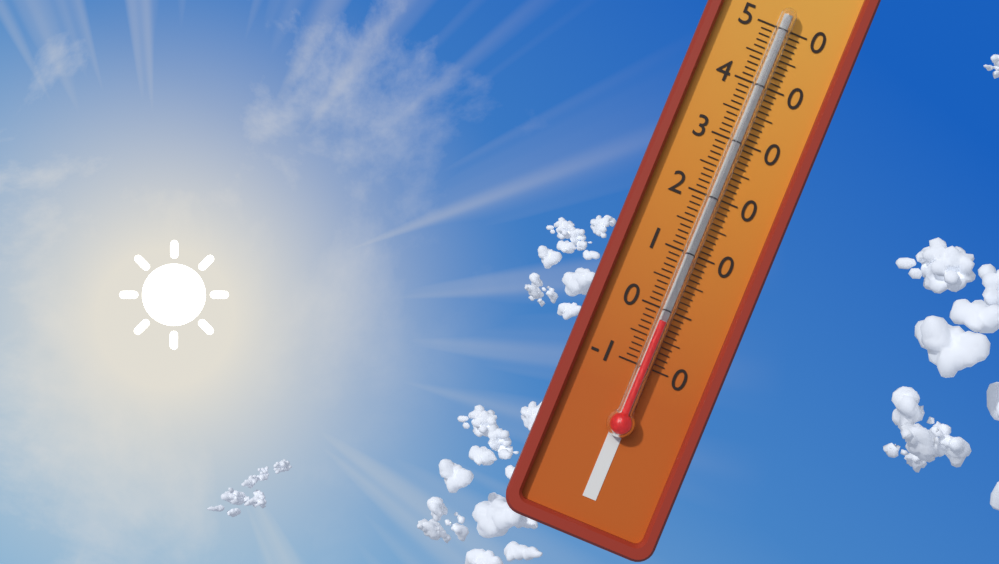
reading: -2 °C
